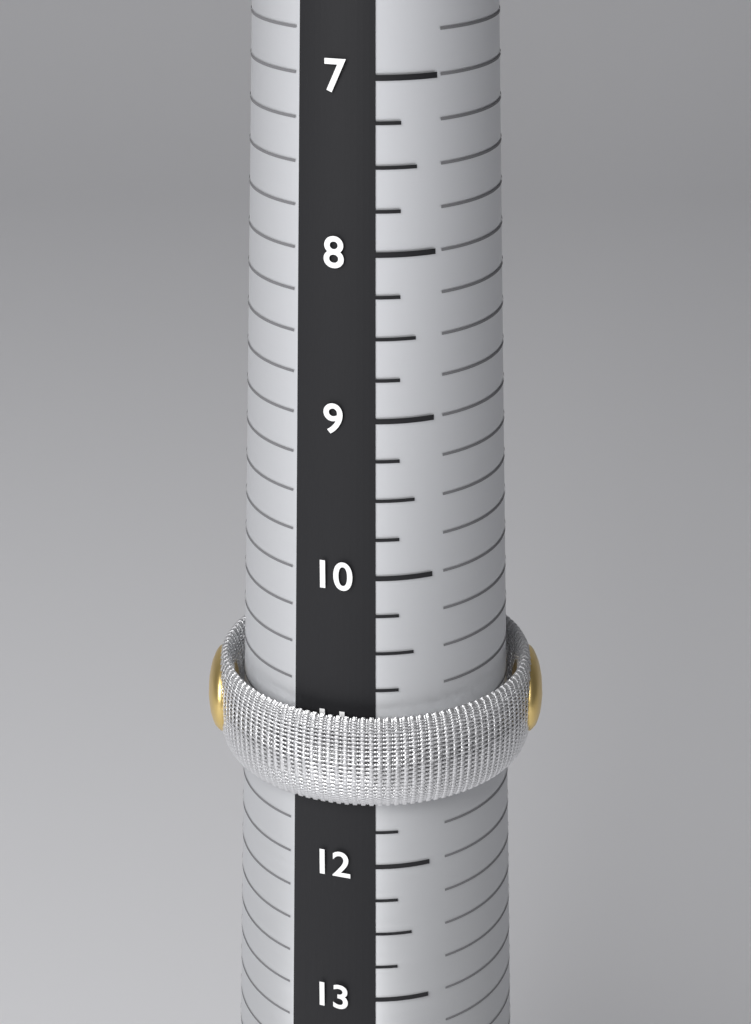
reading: 11.50 (no unit)
